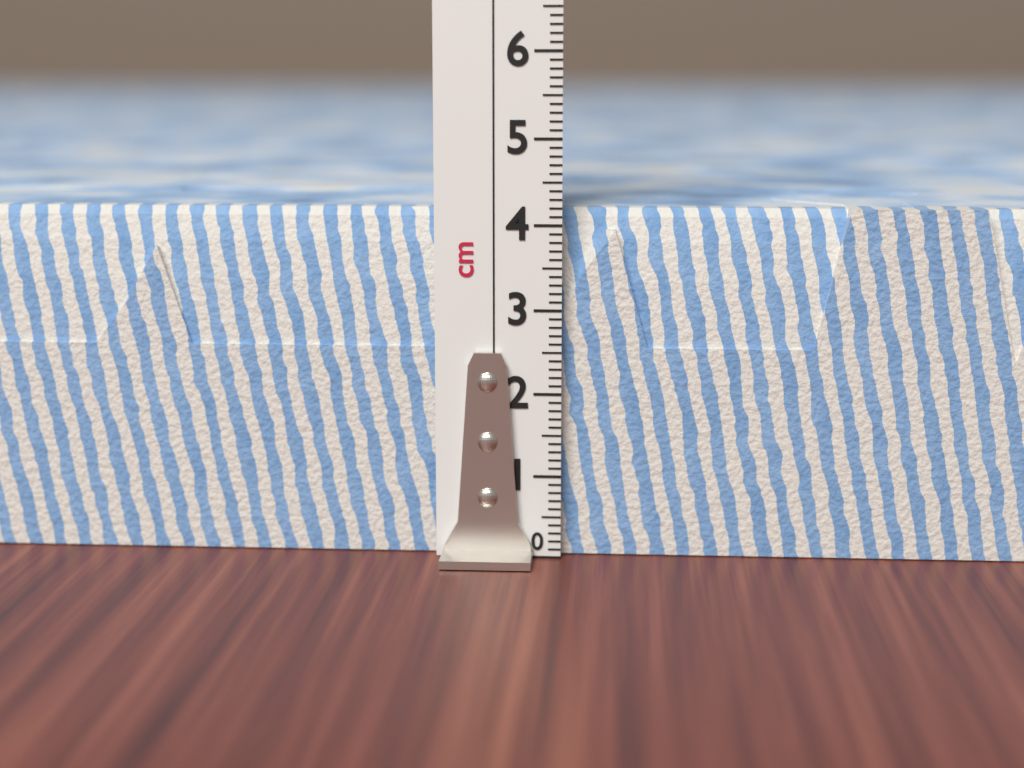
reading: 4.2 cm
